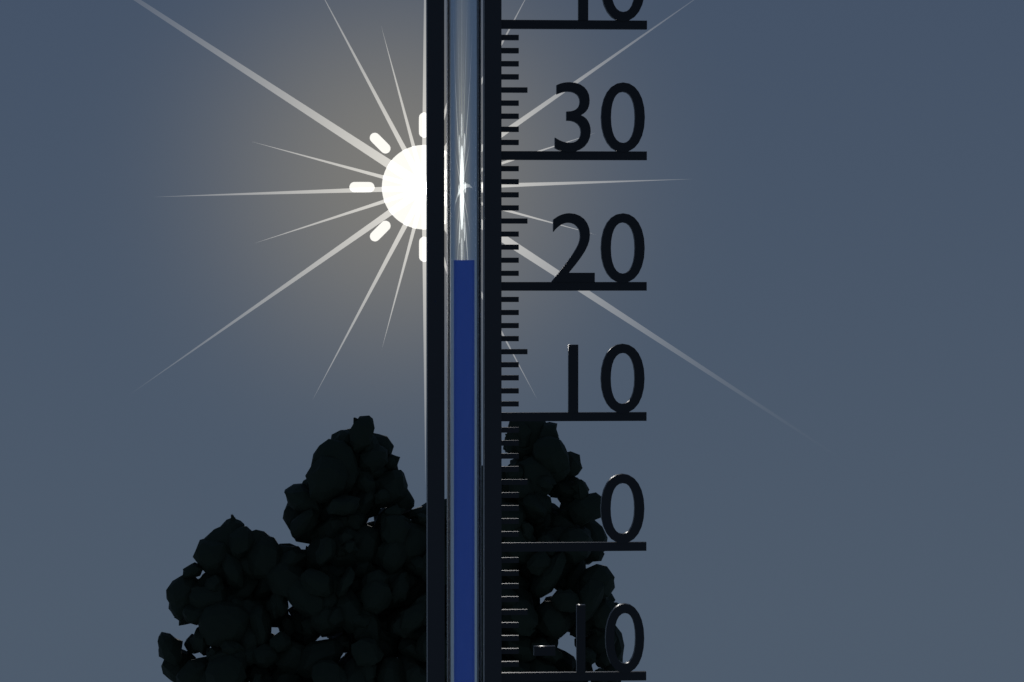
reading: 22 (no unit)
